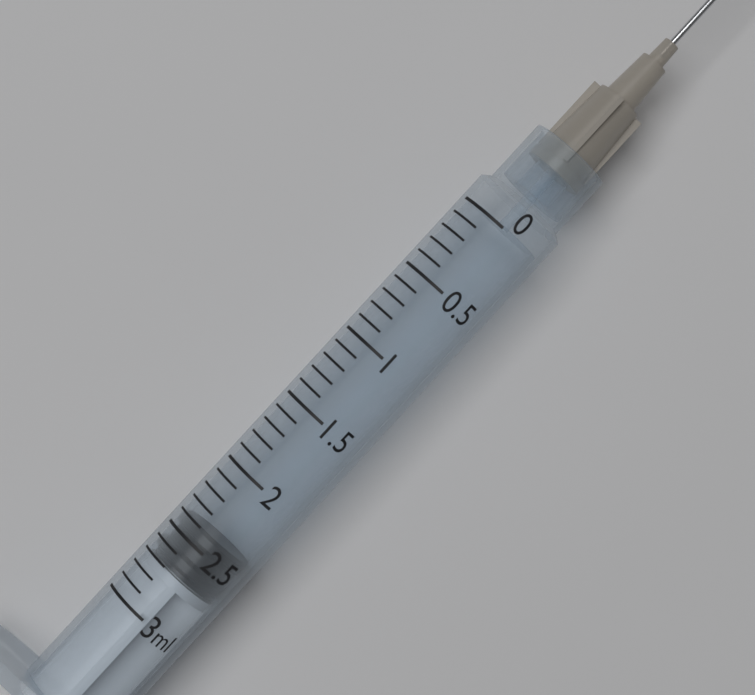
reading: 2.4 ml
